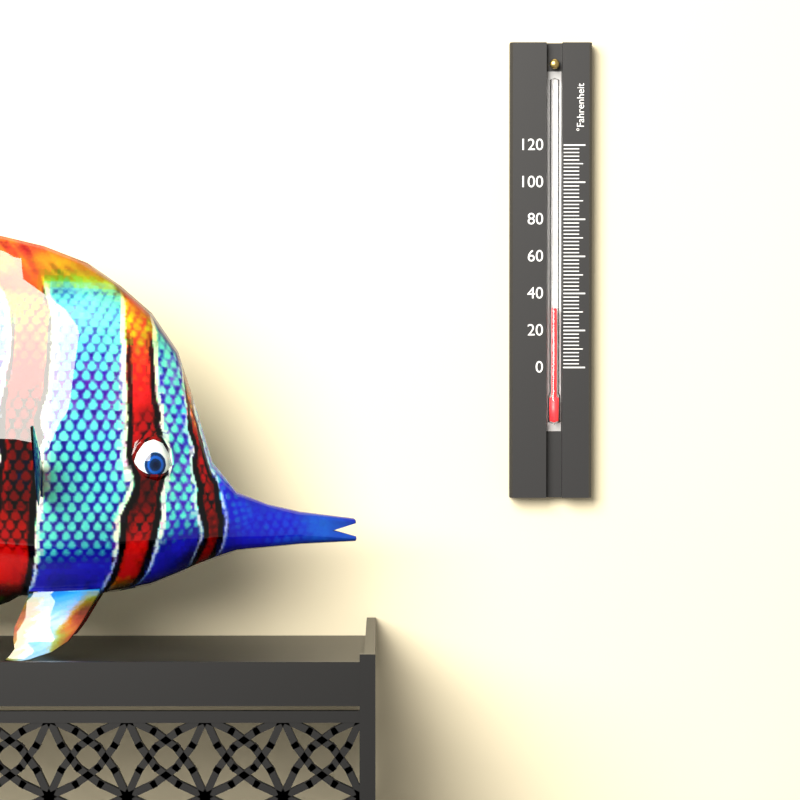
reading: 32 °F
